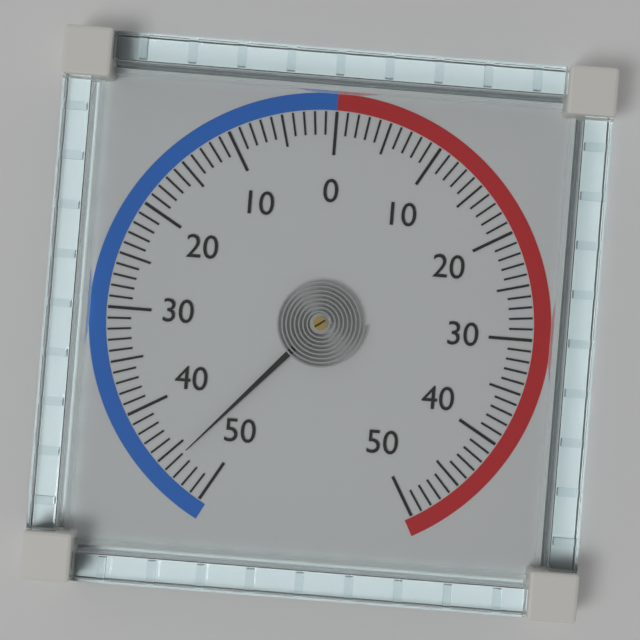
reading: -46 (no unit)
